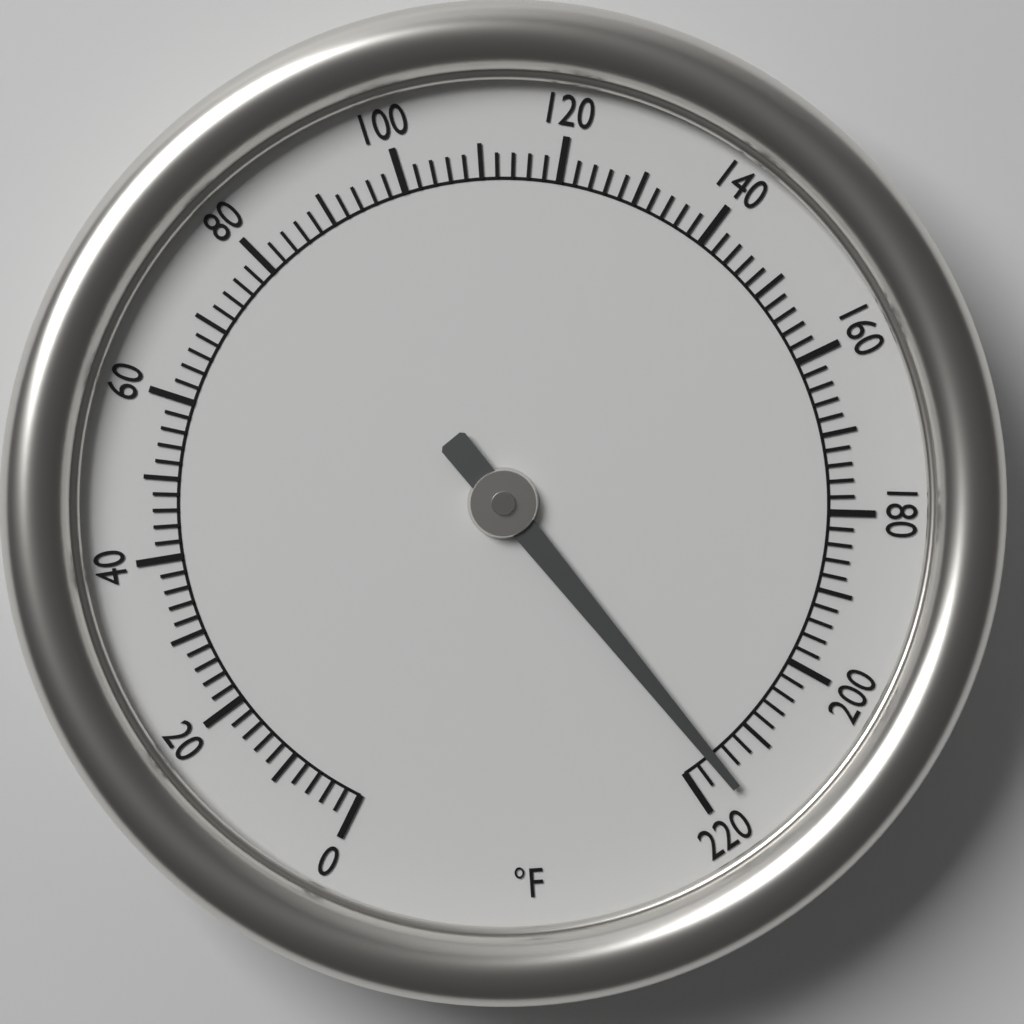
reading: 216 °F
